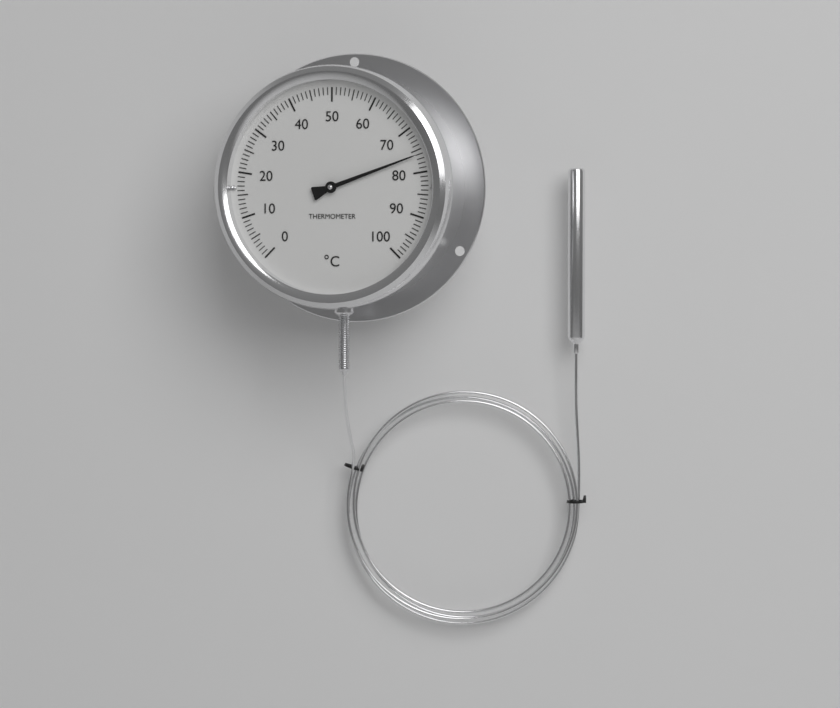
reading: 76 °C
